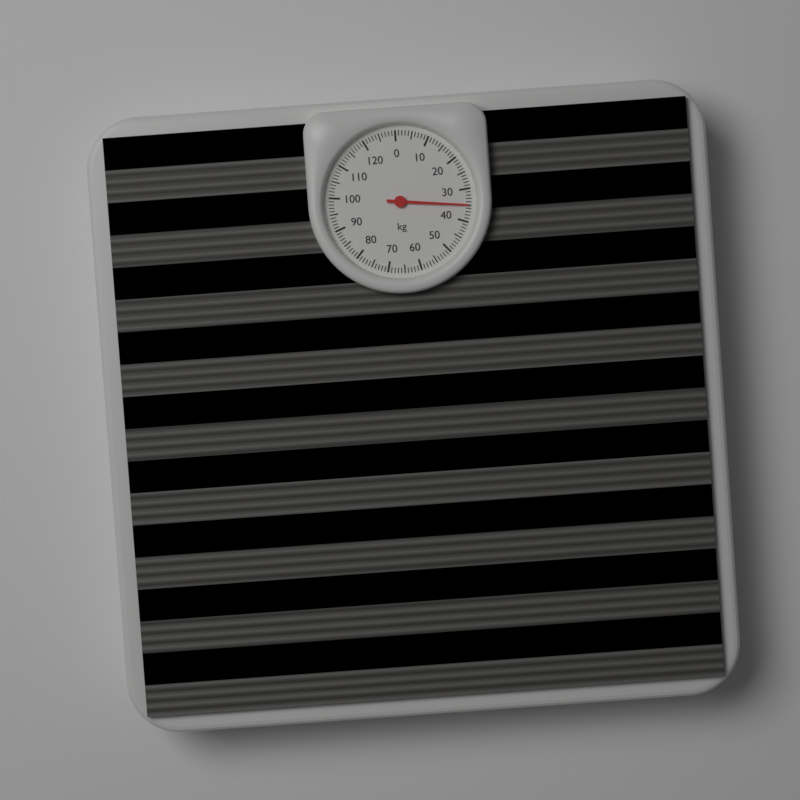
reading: 35 kg
